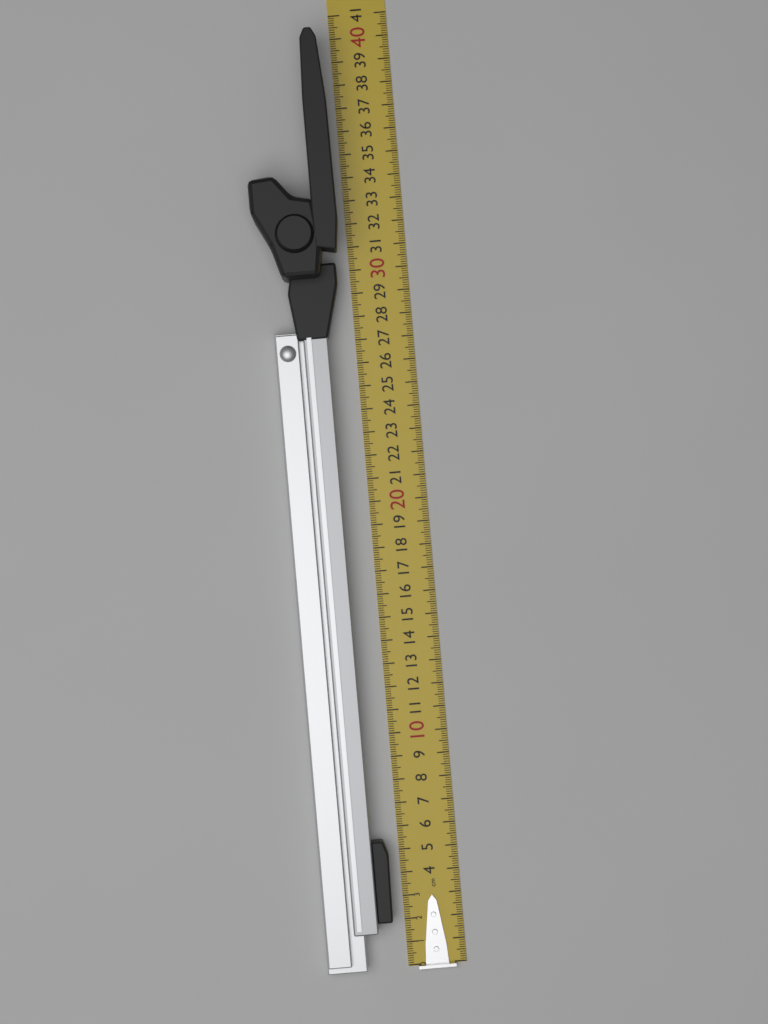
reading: 40.1 cm
